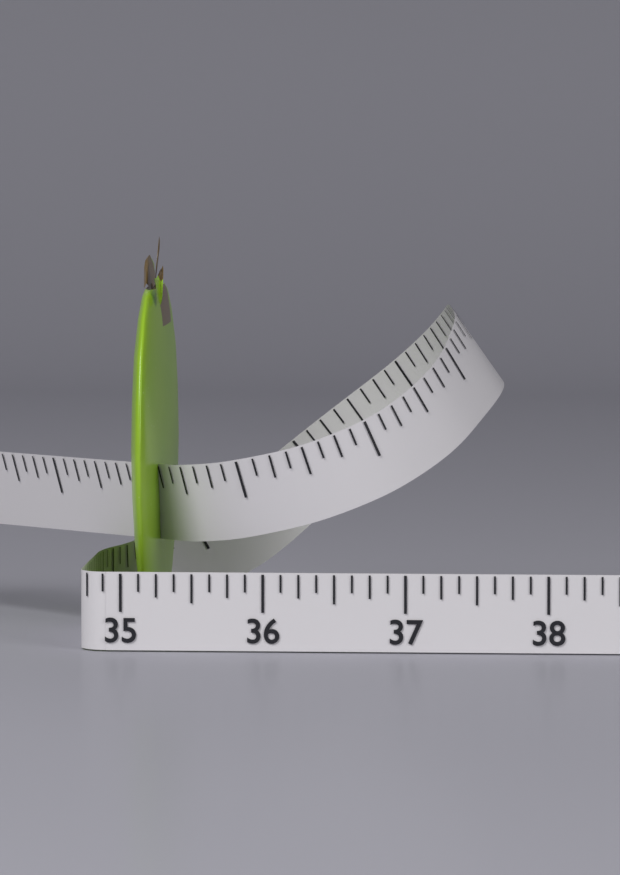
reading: 35.250 (no unit)
